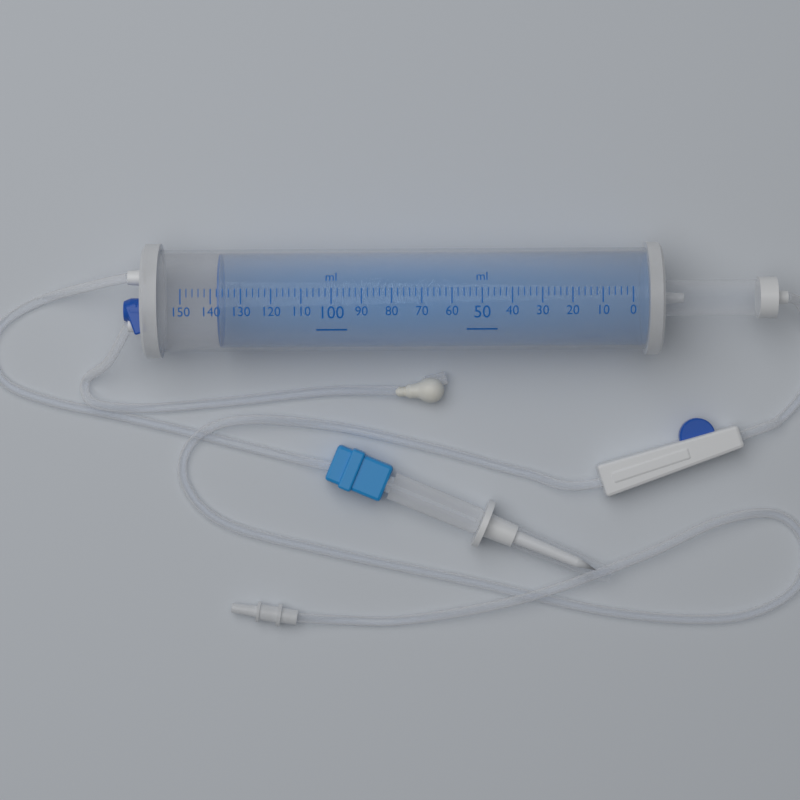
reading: 138 ml
